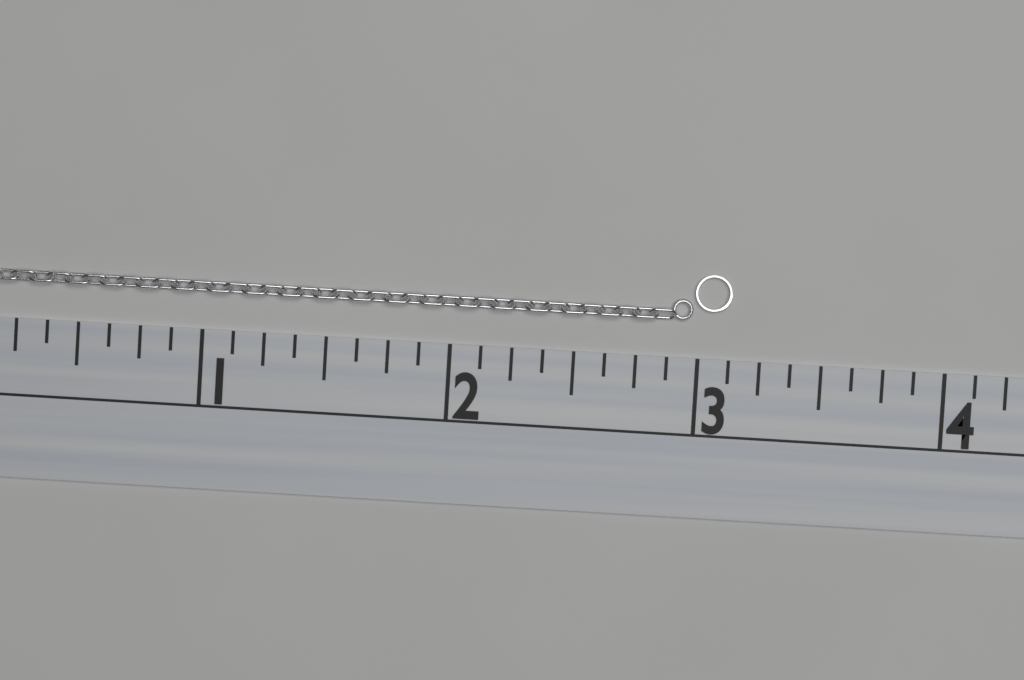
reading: 3.125 (no unit)
